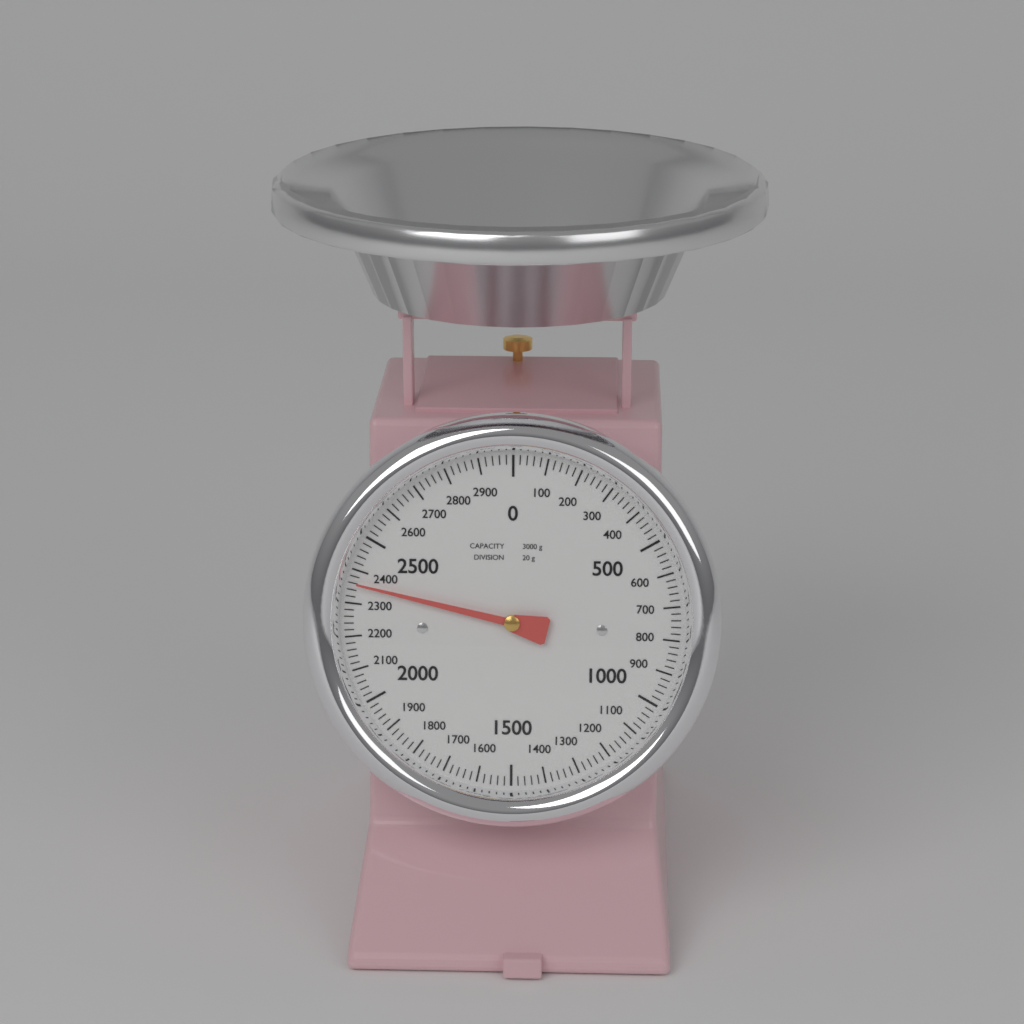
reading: 2360 g
